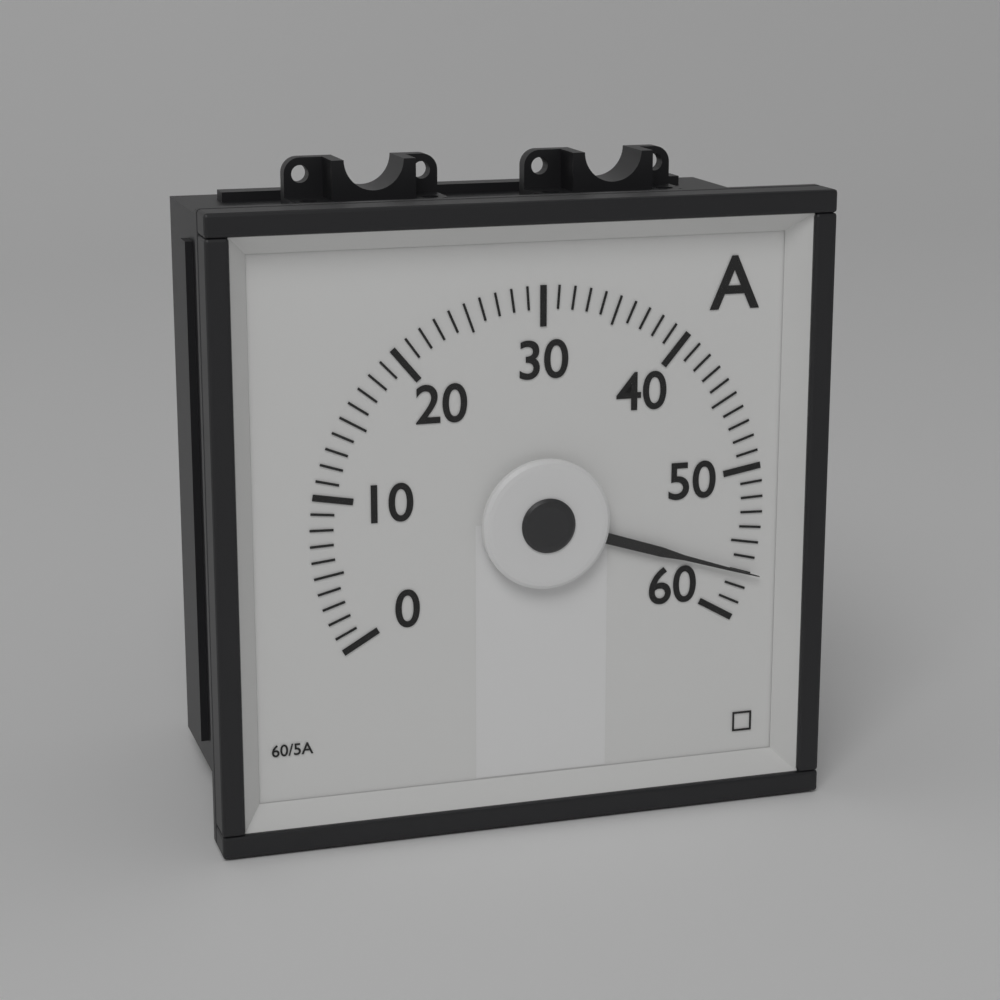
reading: 57 A
